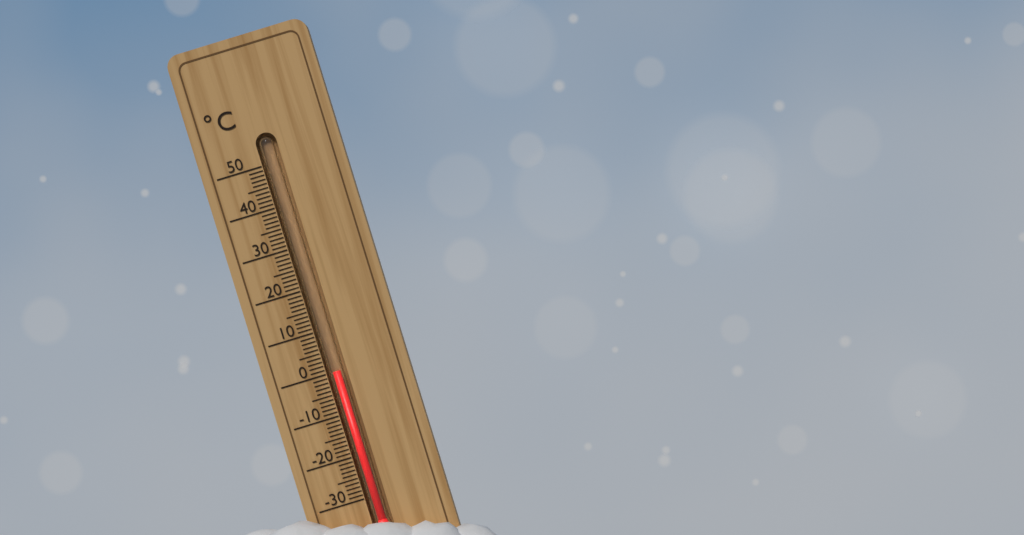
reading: 0 °C
